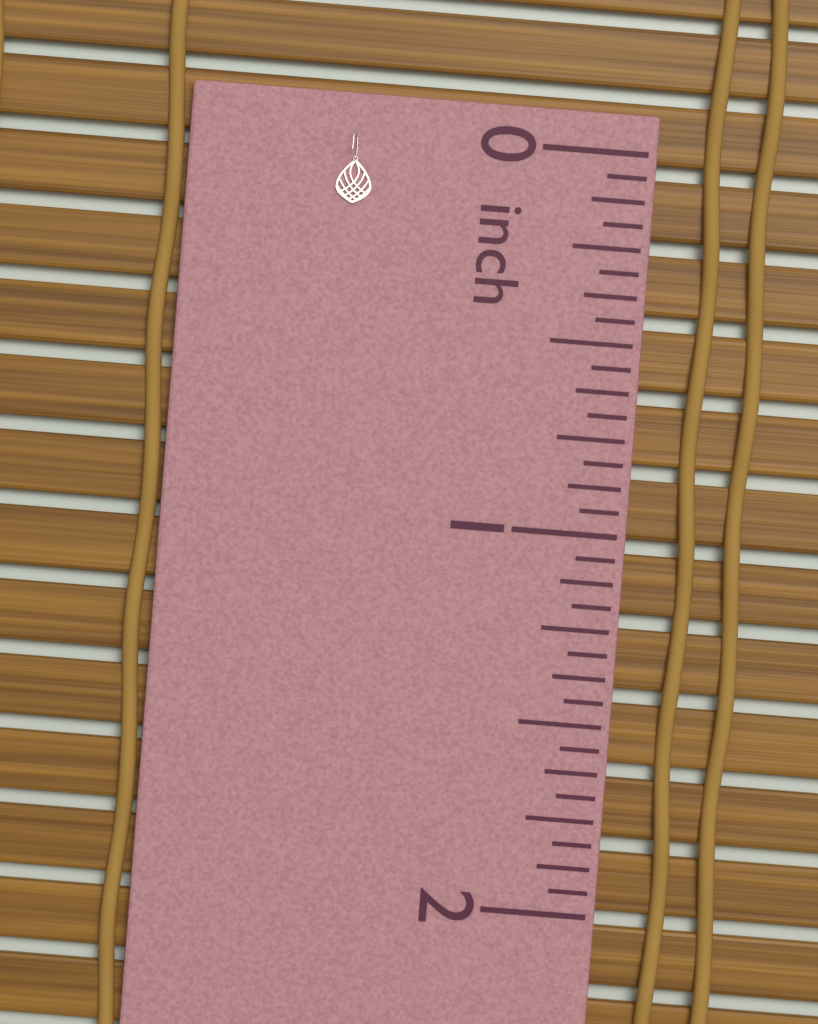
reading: 0.1875 inch
